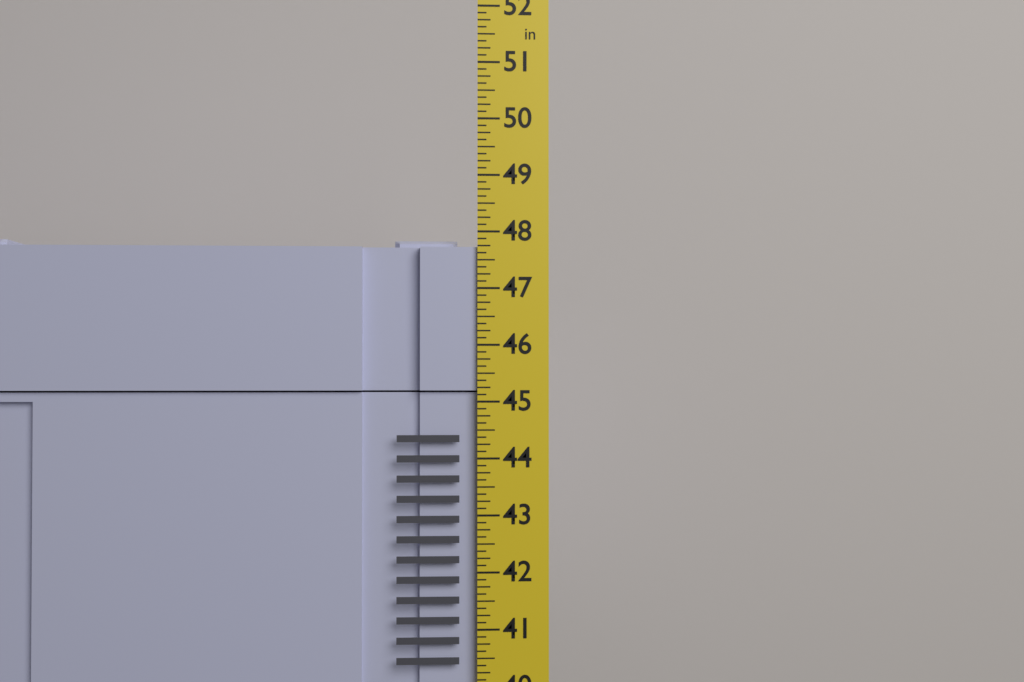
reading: 47.875 in
